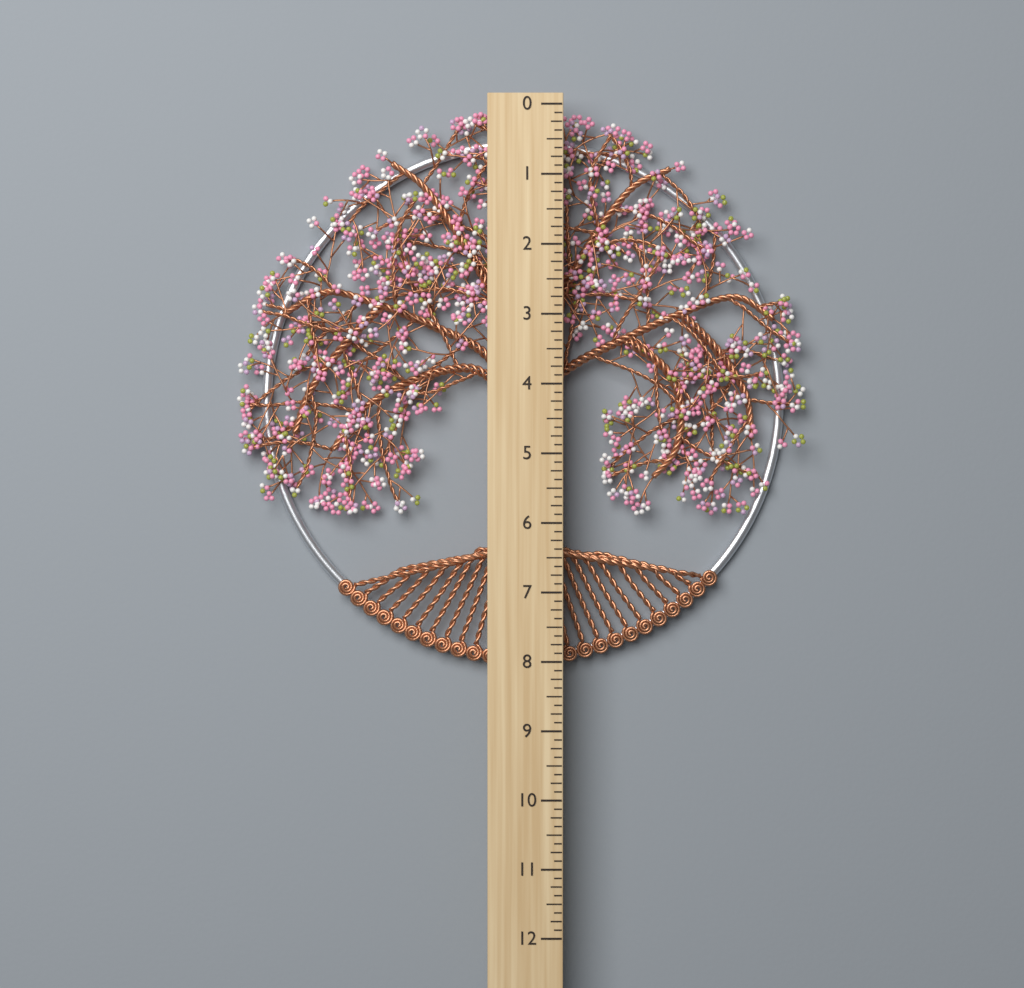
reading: 8.125 (no unit)
